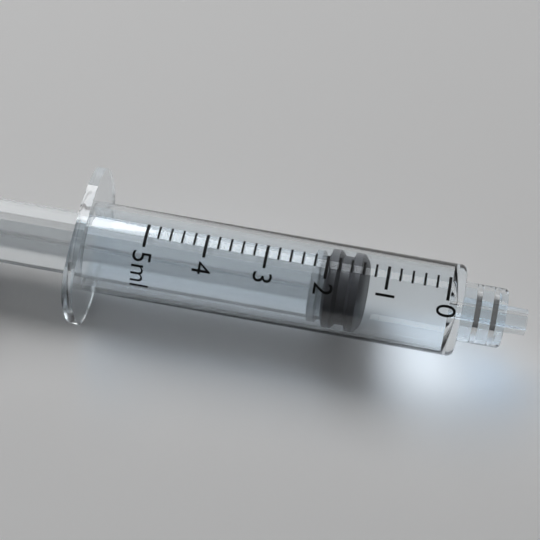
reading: 1.4 ml
